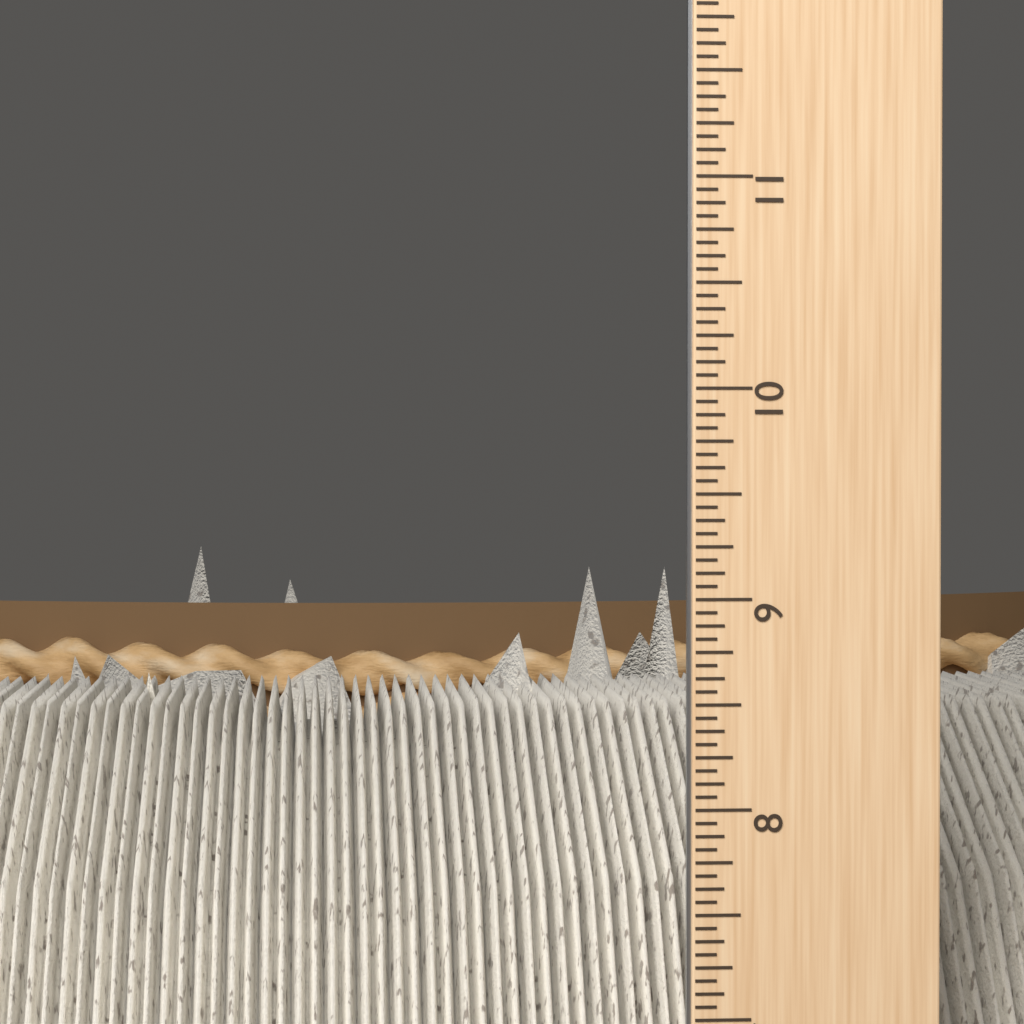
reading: 8.8750 inch
